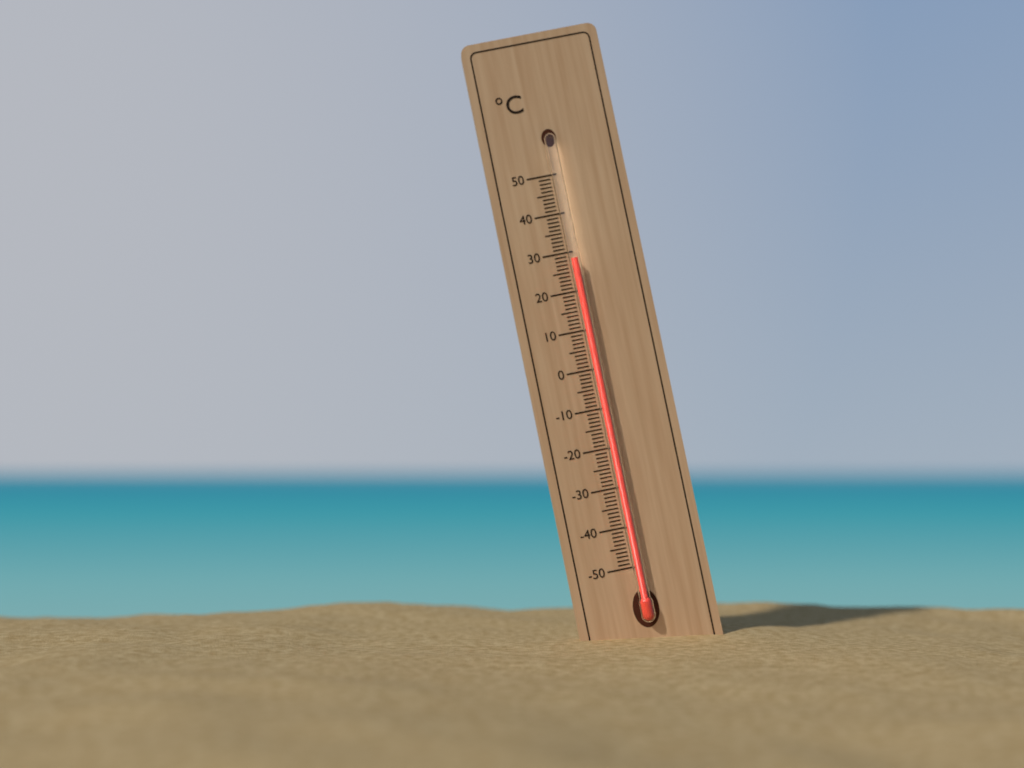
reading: 28 °C
